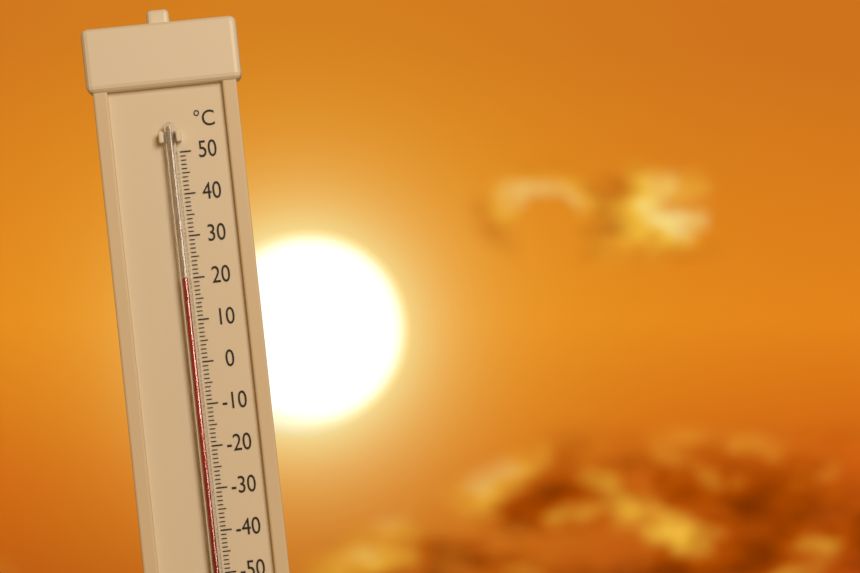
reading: 20 °C
